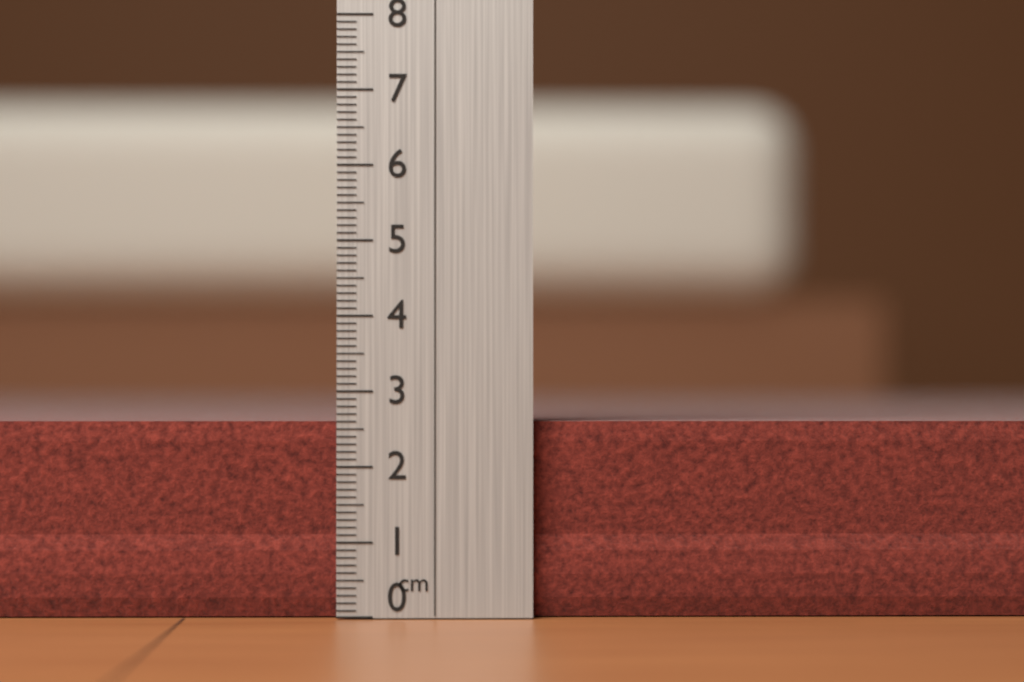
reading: 2.6 cm
